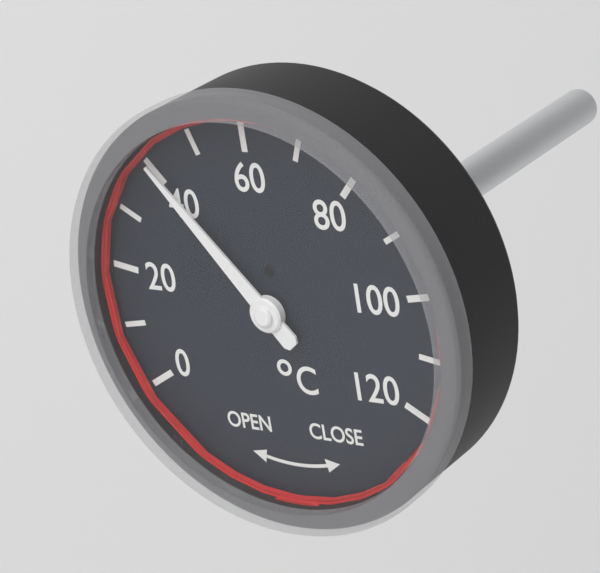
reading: 40 °C
